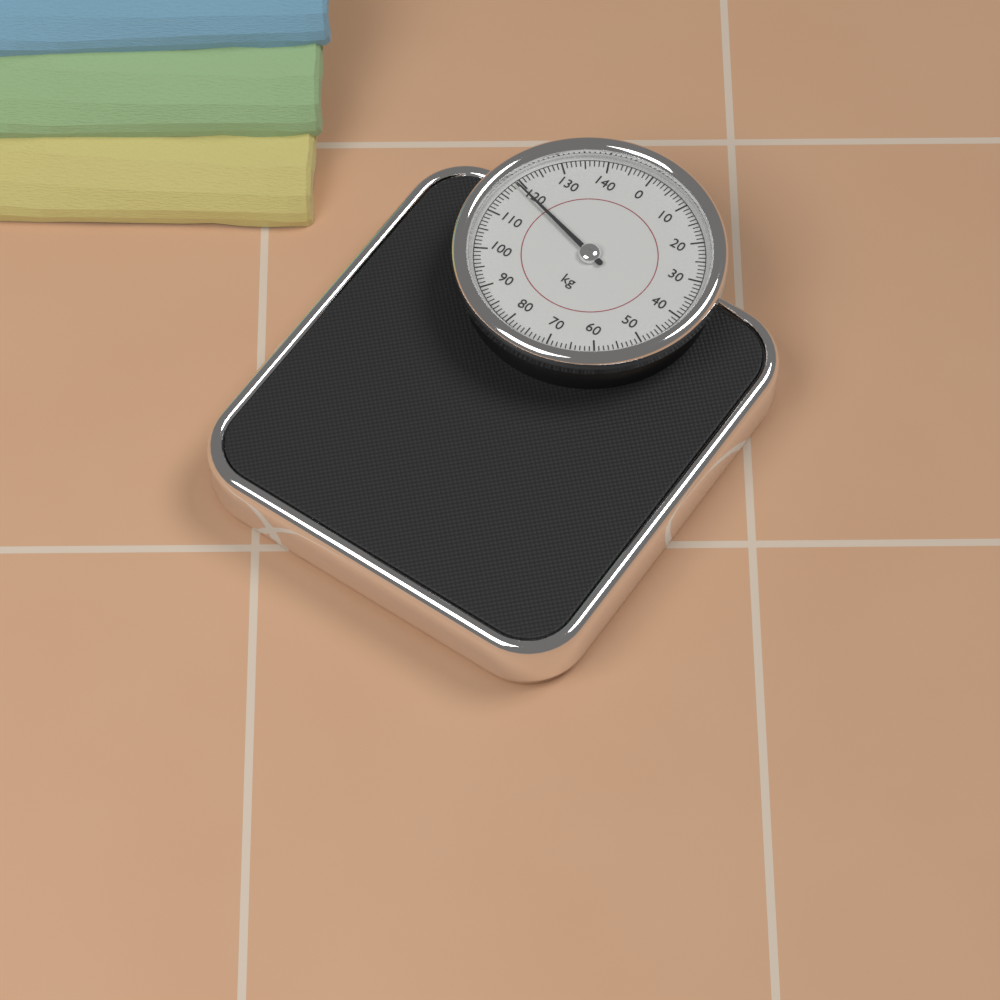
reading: 119 kg
